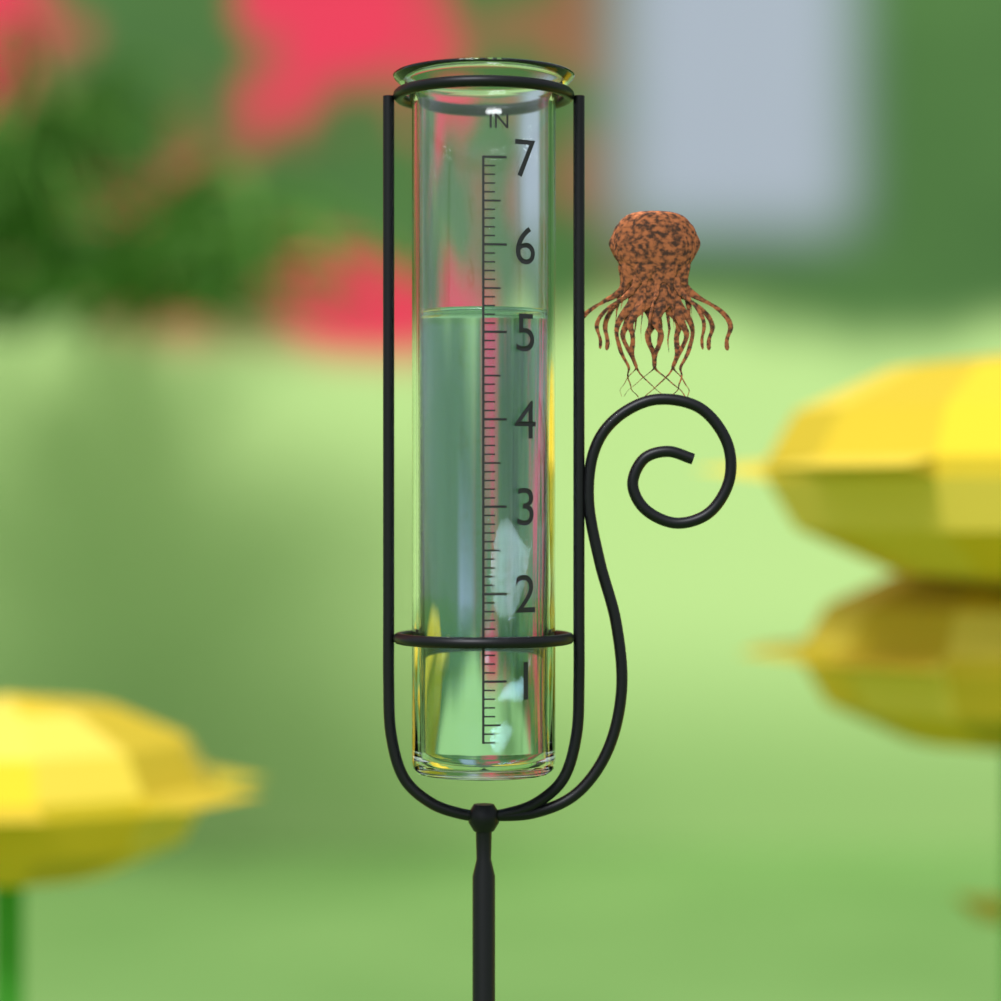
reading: 5.3 in
